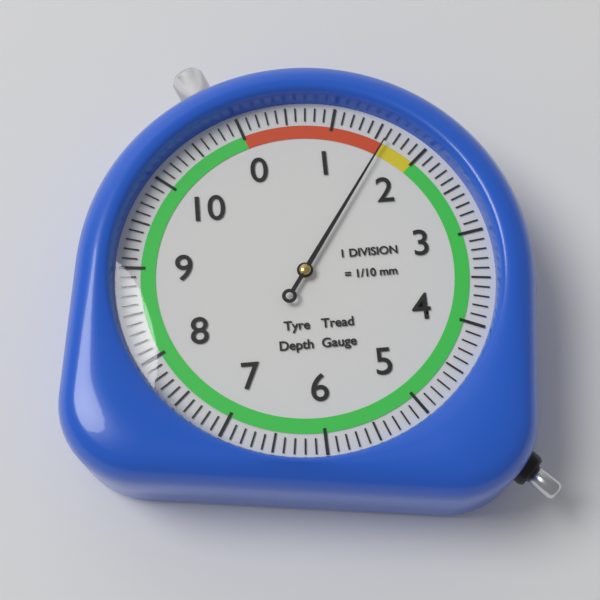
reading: 1.6 mm
